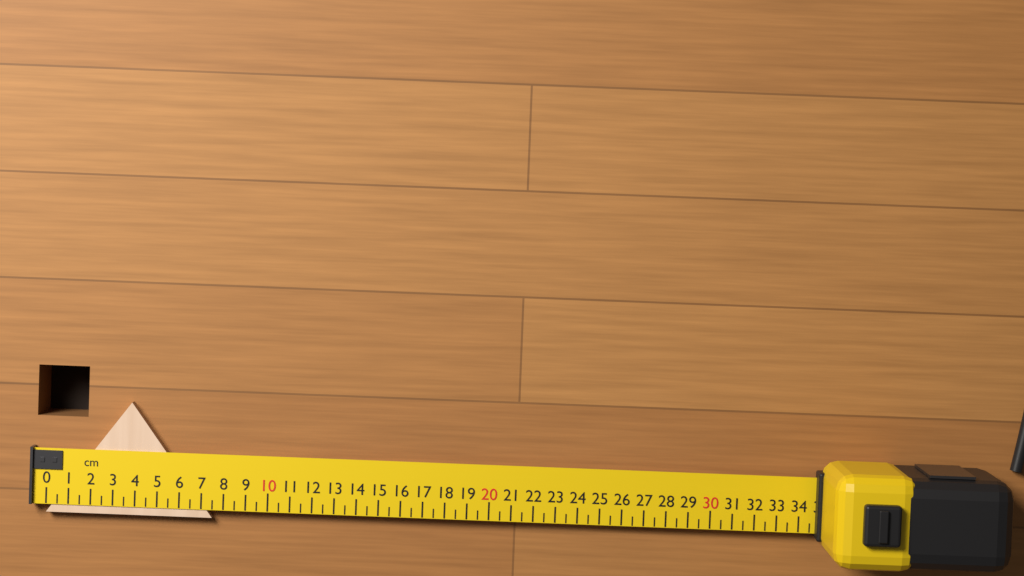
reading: 7.5 cm
